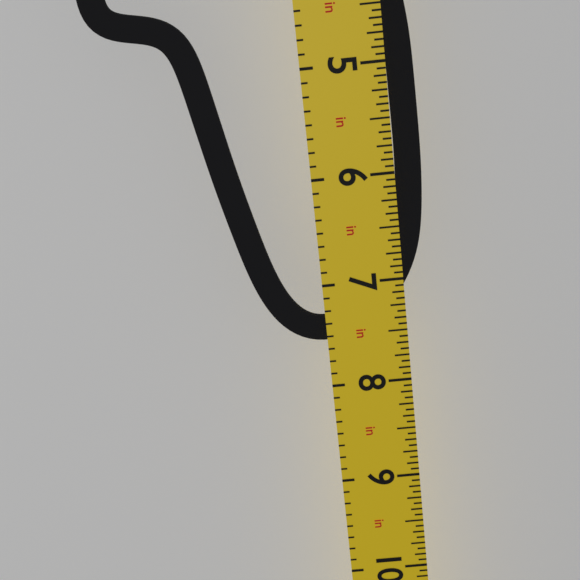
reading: 7.5625 in
